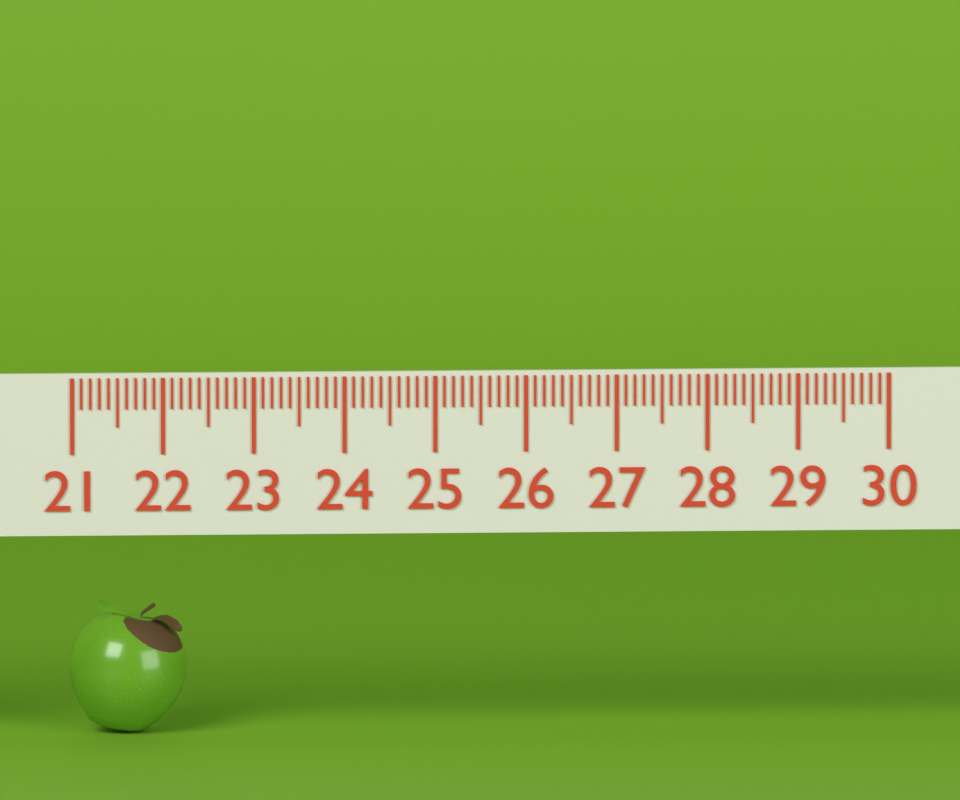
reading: 22.3 (no unit)
